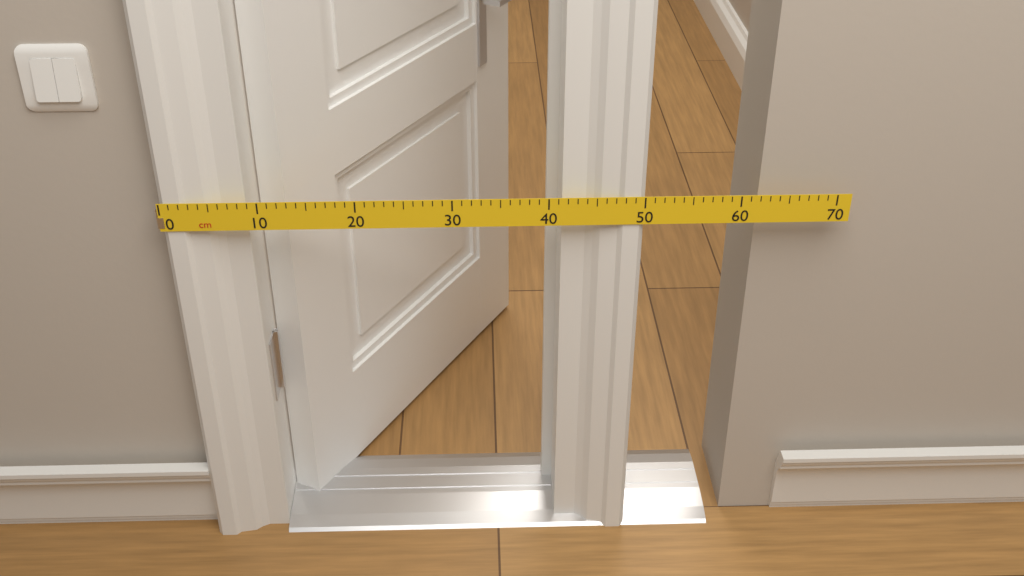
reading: 50 cm
